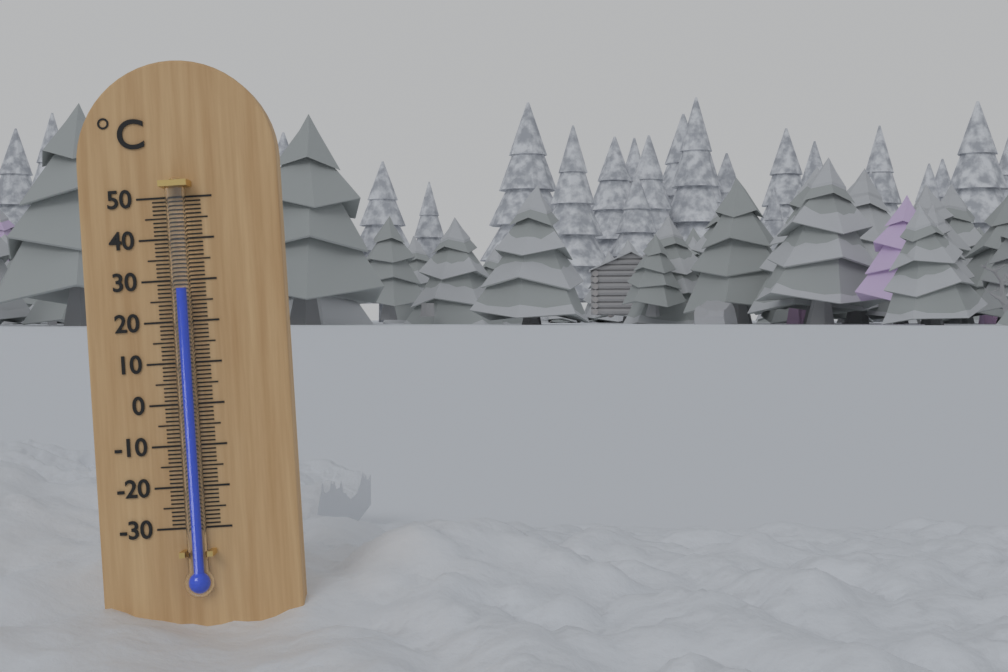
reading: 28 °C
